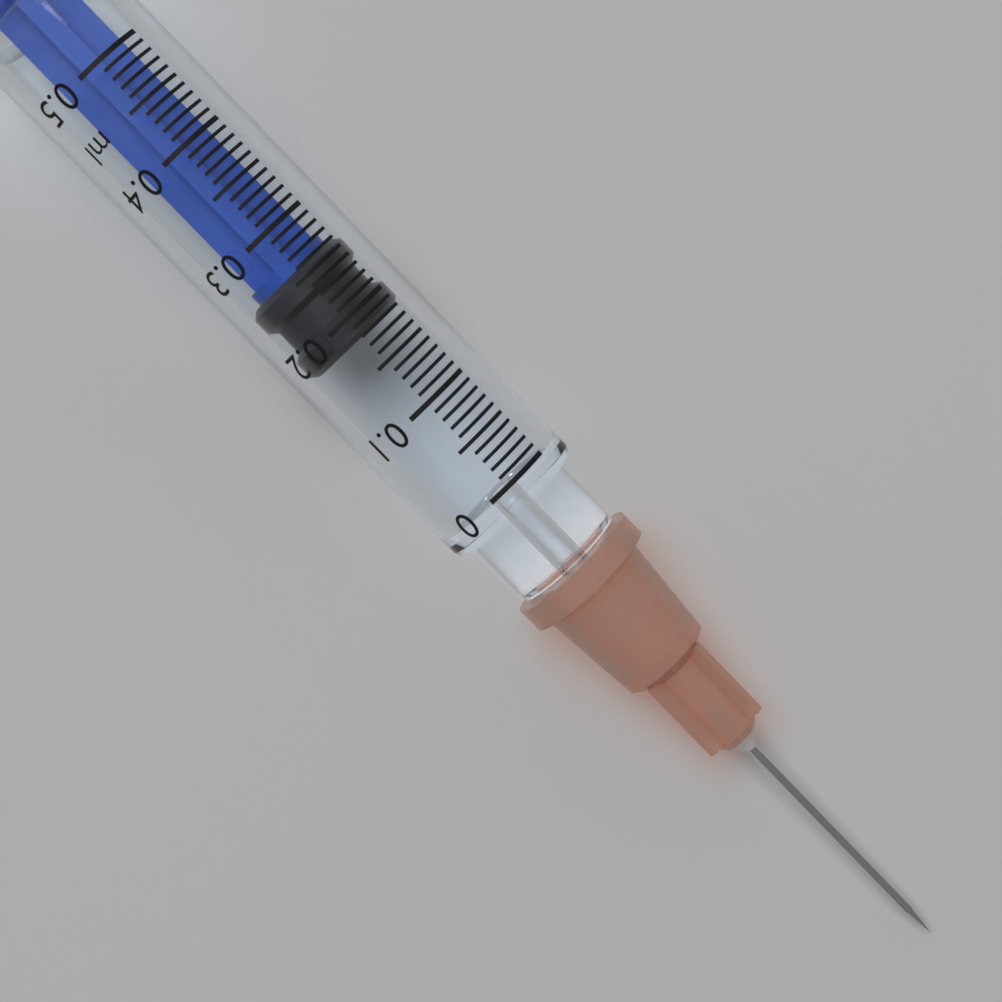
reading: 0.18 ml
